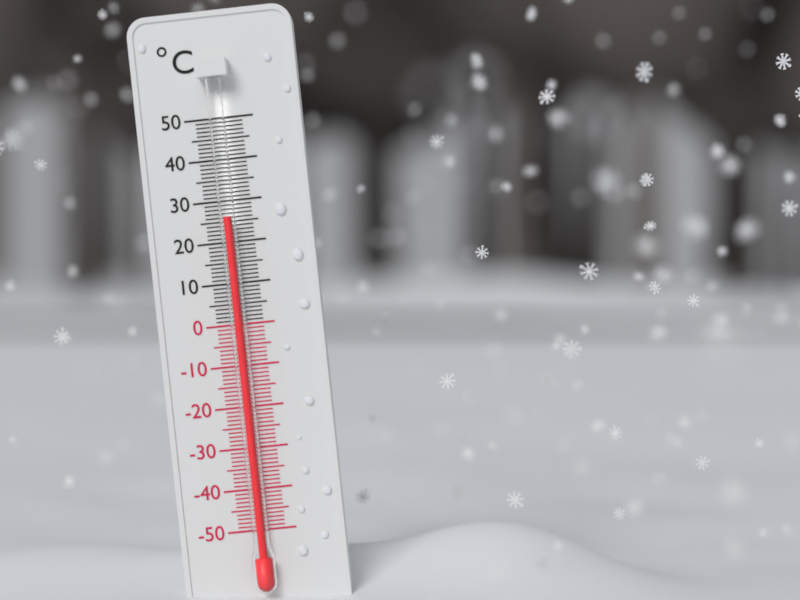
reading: 26 °C
